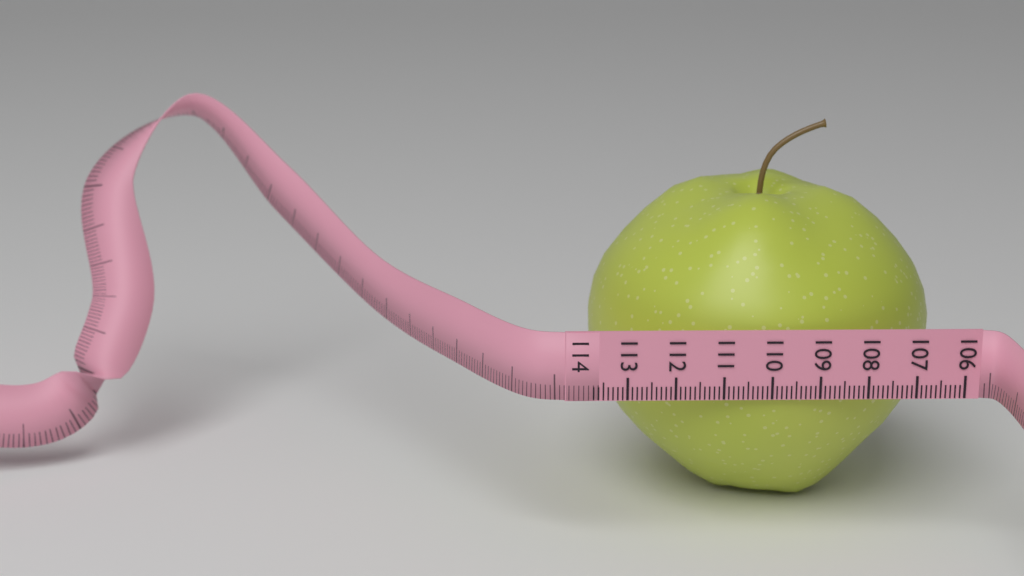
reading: 113.6 (no unit)
